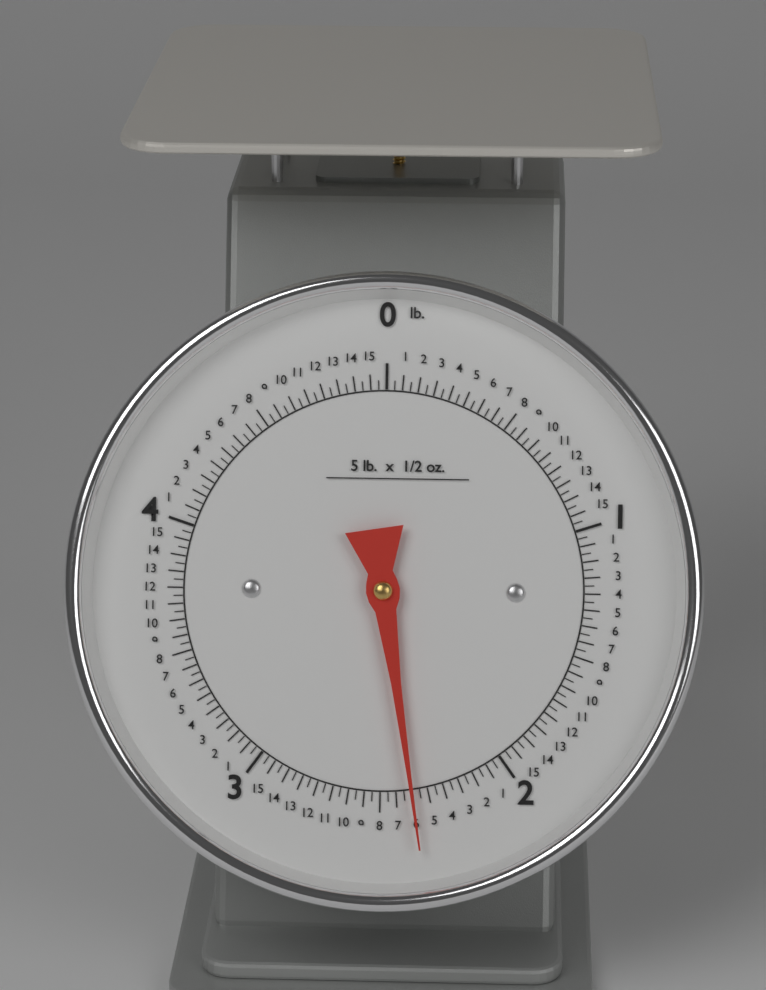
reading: 2.37500 lb
